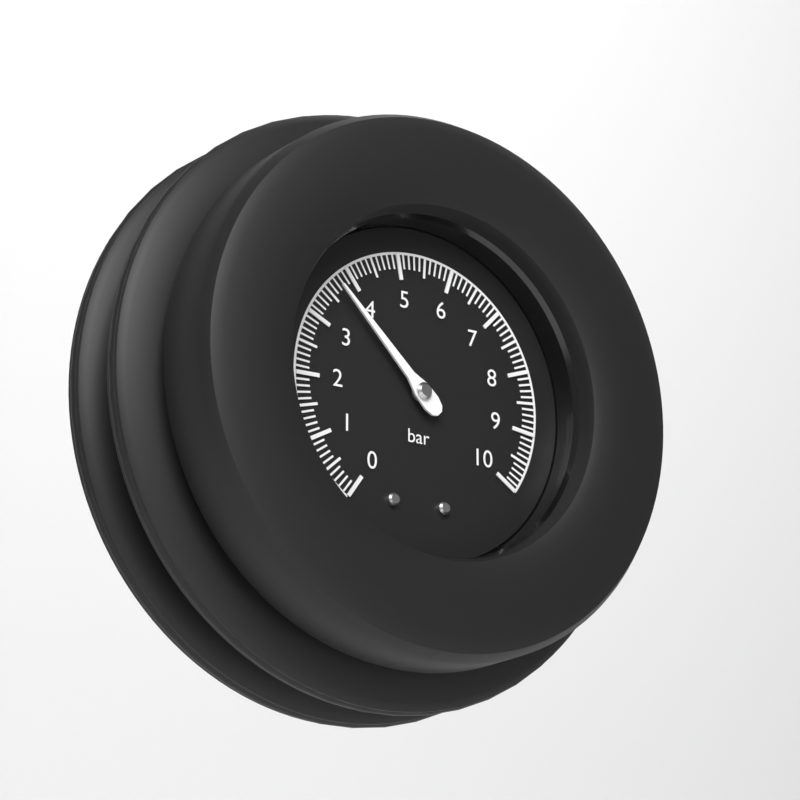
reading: 3.7 bar
